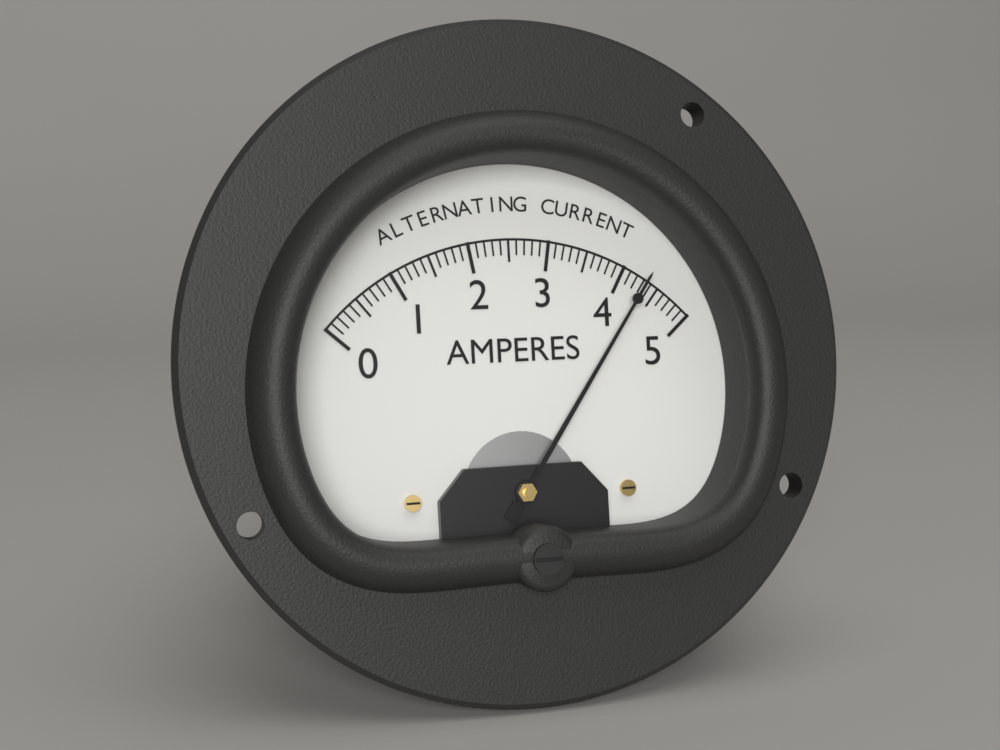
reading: 4.3 A
